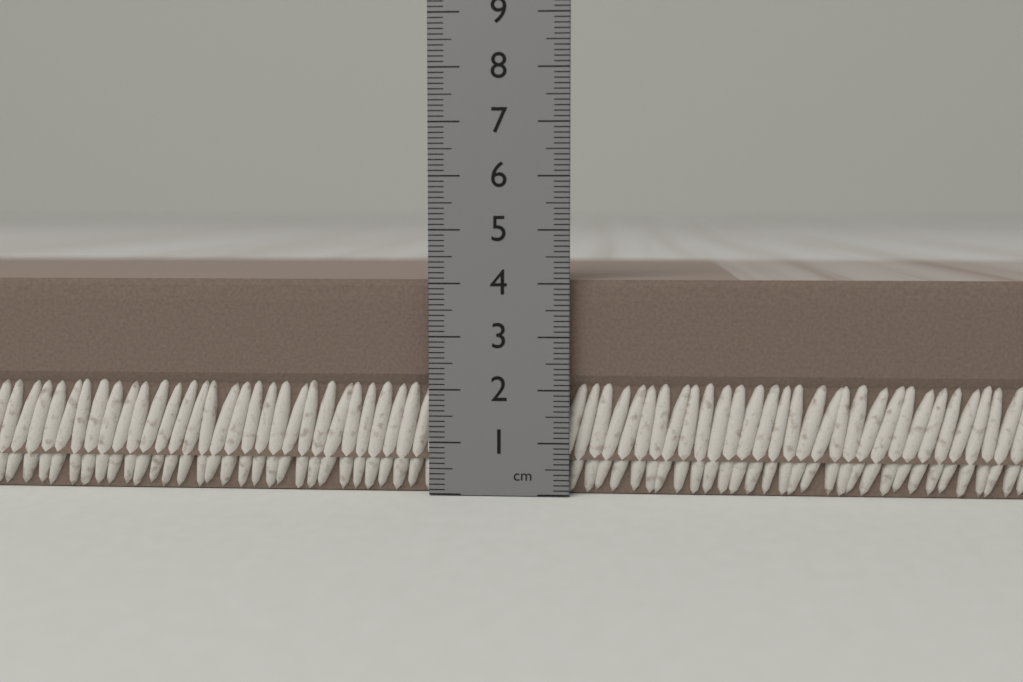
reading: 4.1 cm
